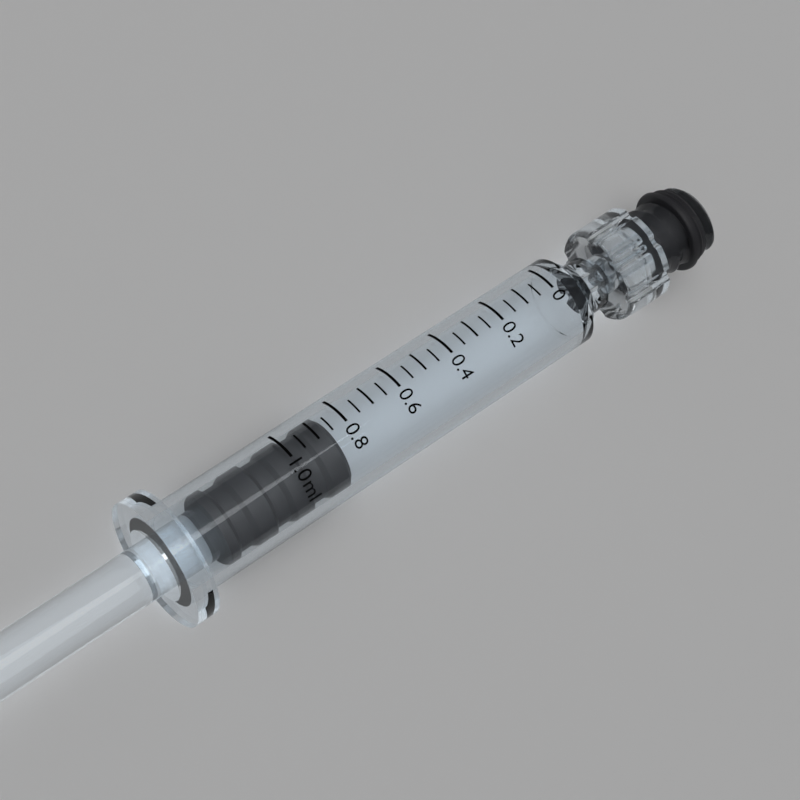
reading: 0.85 ml
